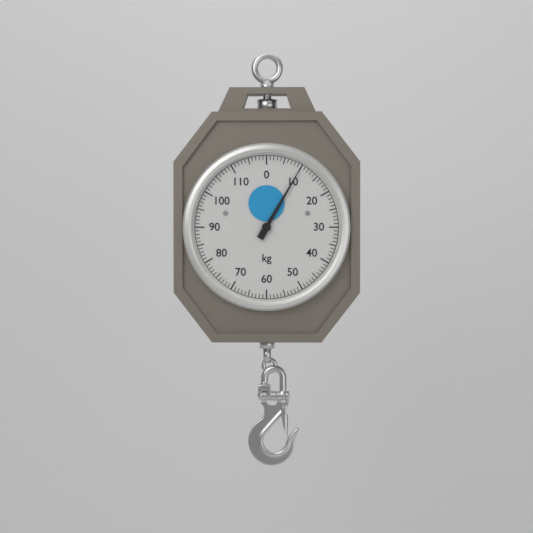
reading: 10 kg
